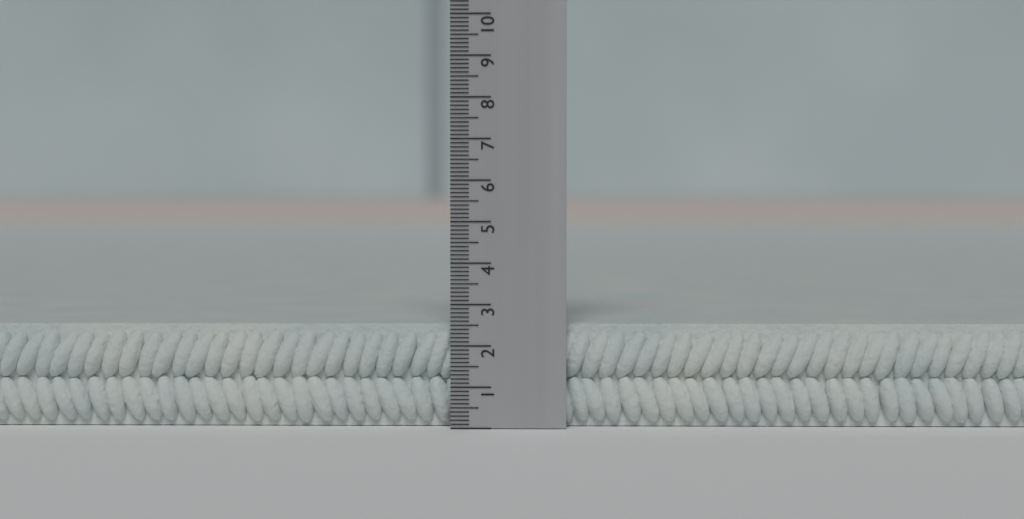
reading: 2.5 (no unit)
